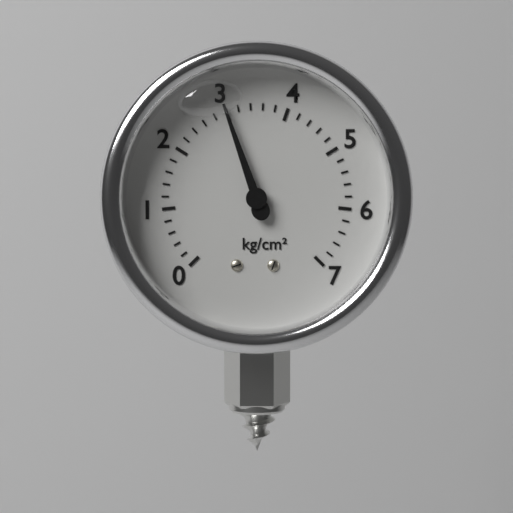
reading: 3.0 kg/cm²
